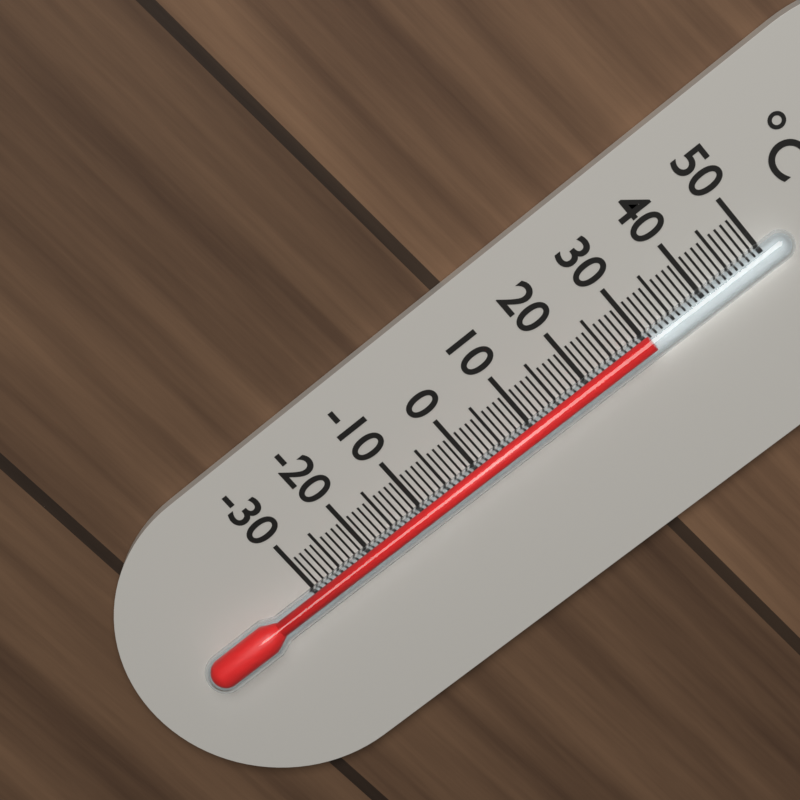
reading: 31 °C
